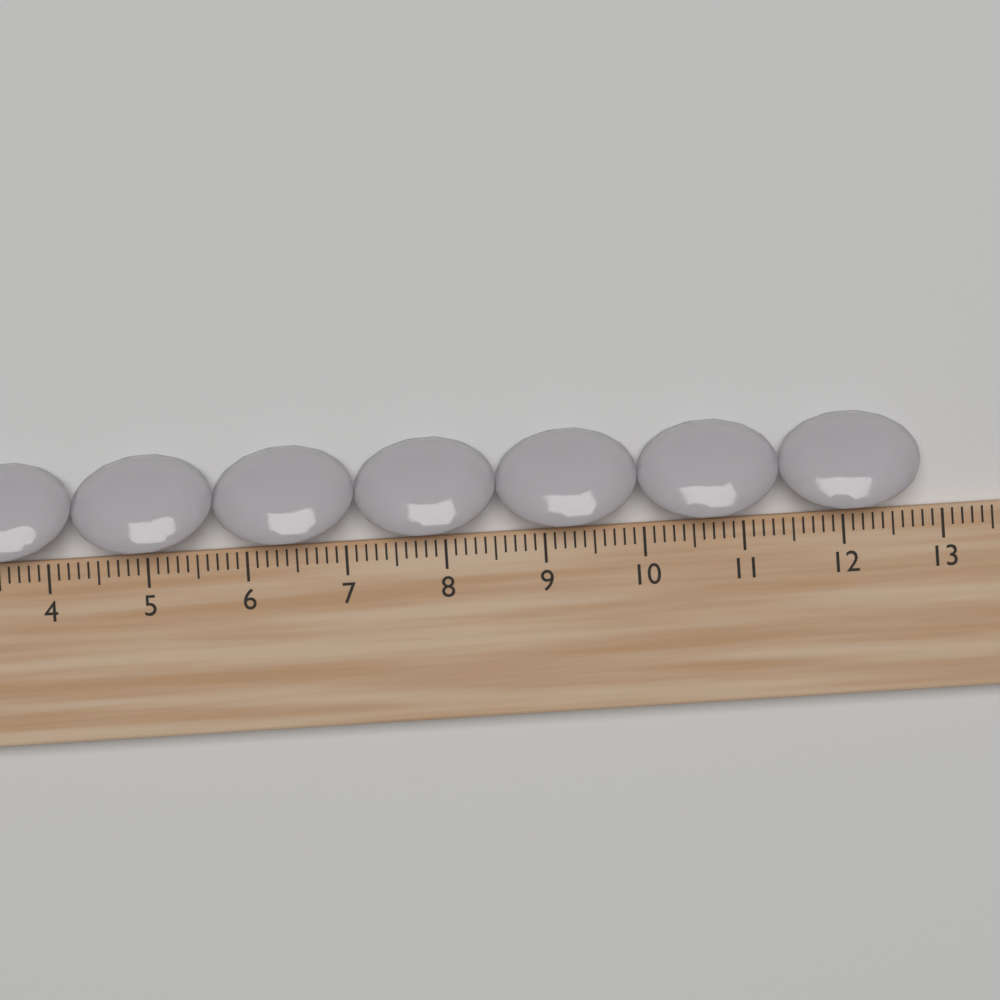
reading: 12.8 cm
